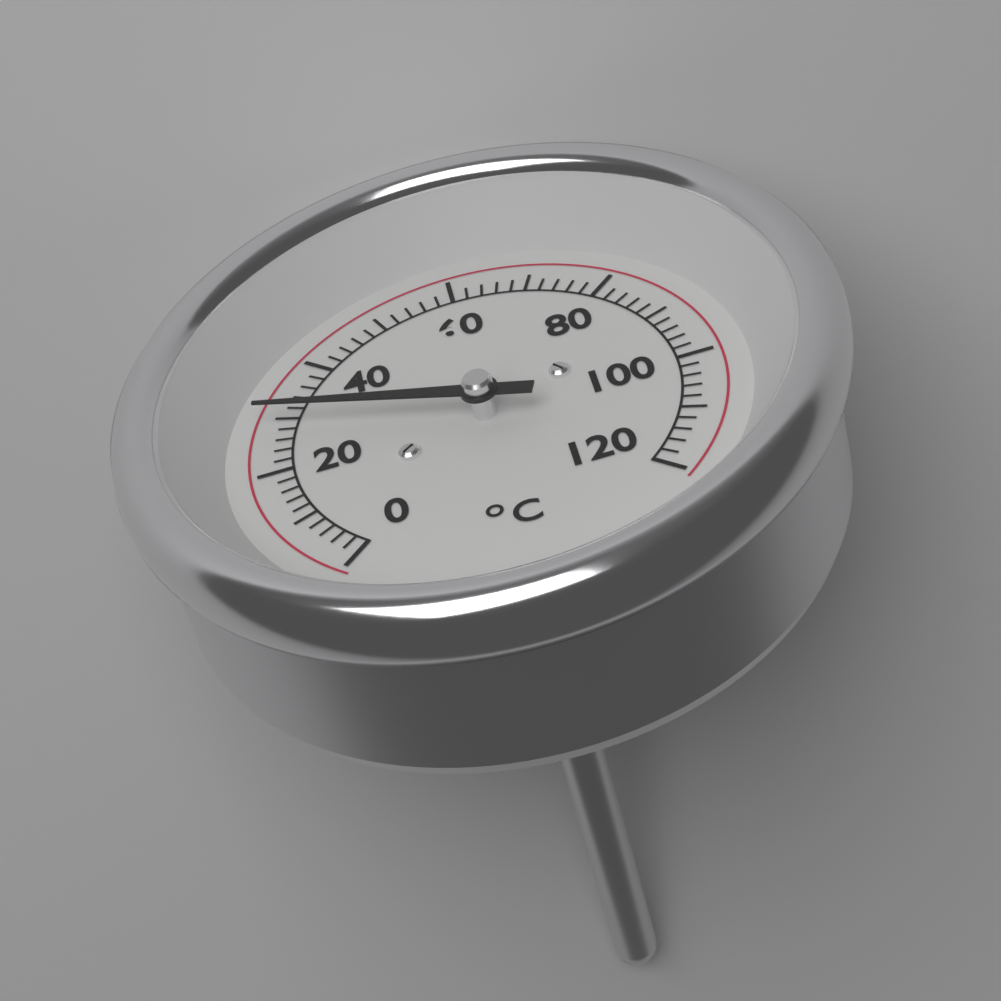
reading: 29 °C
